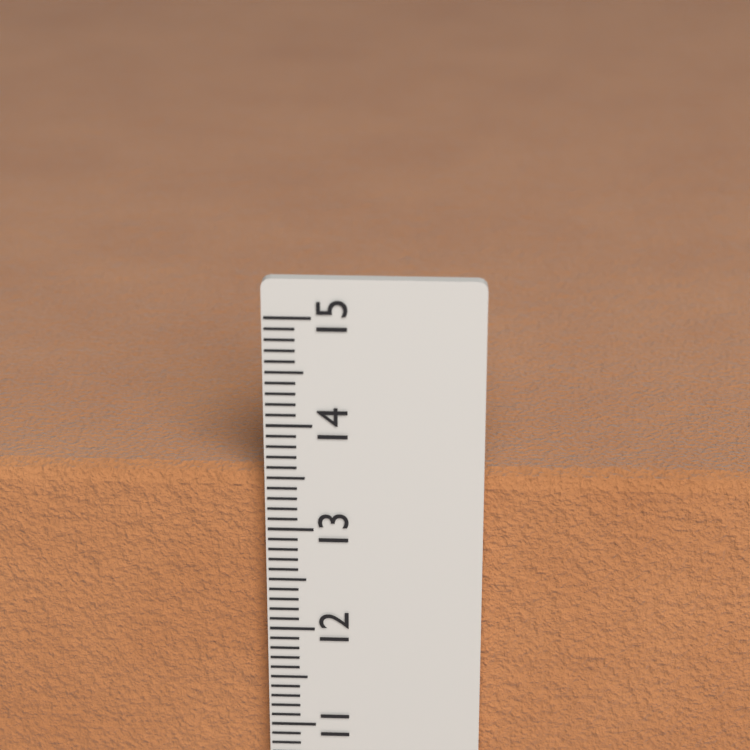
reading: 13.5 cm
